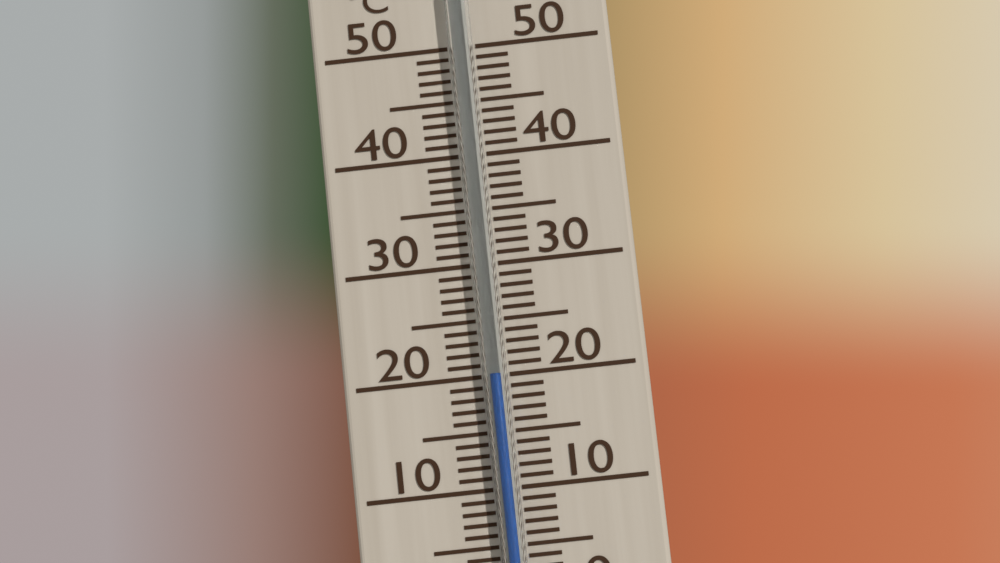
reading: 20 °C
